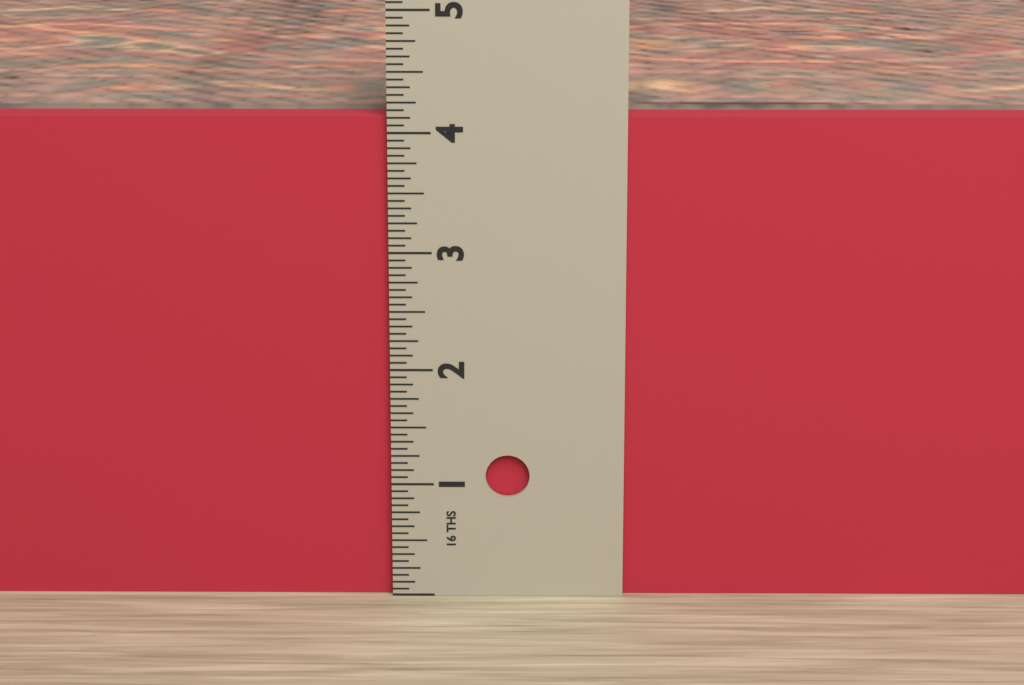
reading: 4.1250 in
